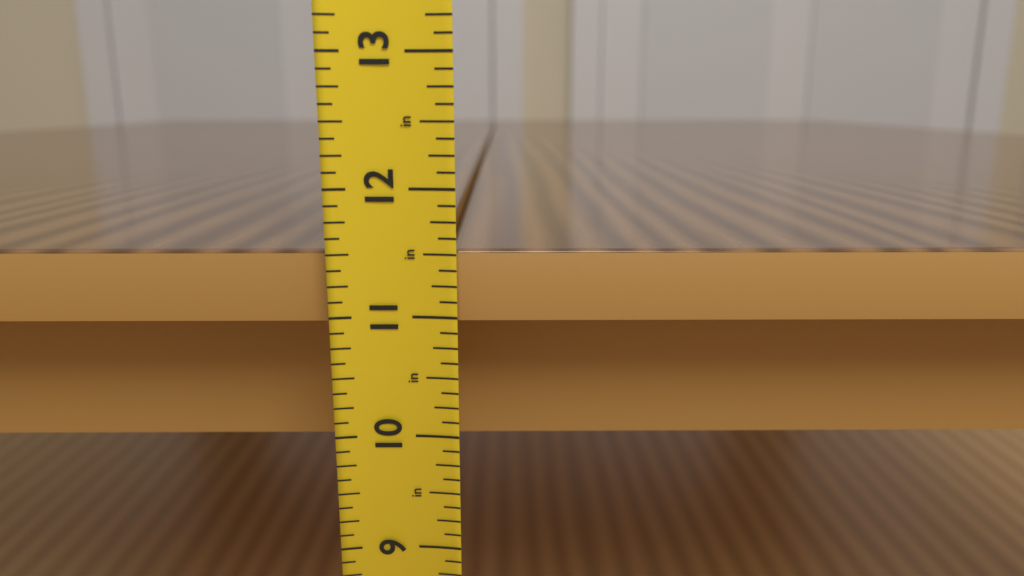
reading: 11.500 in
